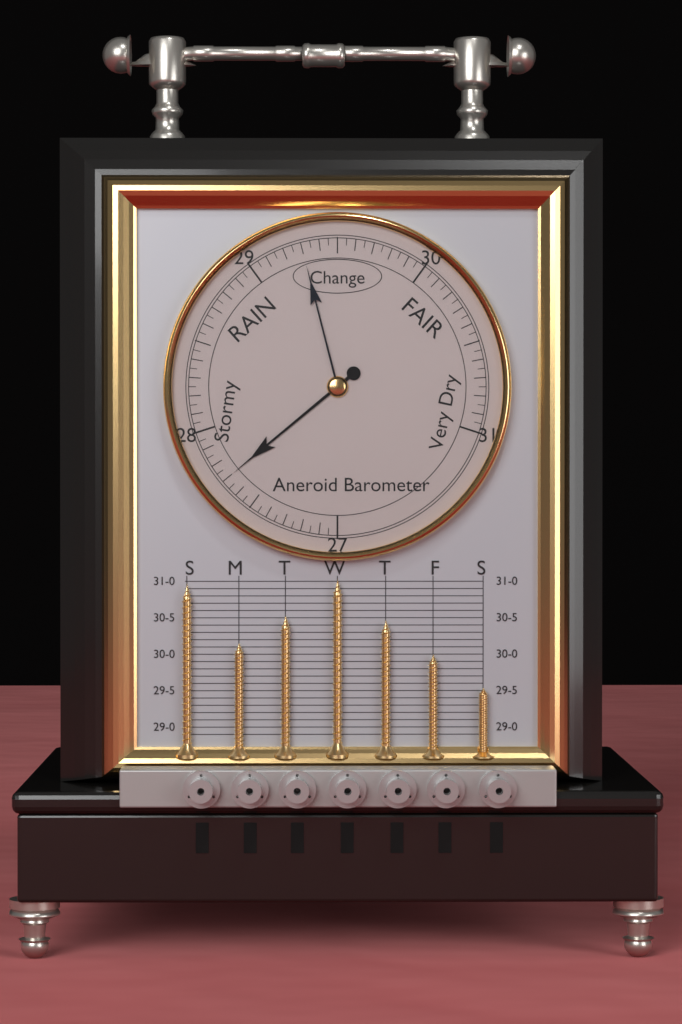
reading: 27.70 (no unit)
